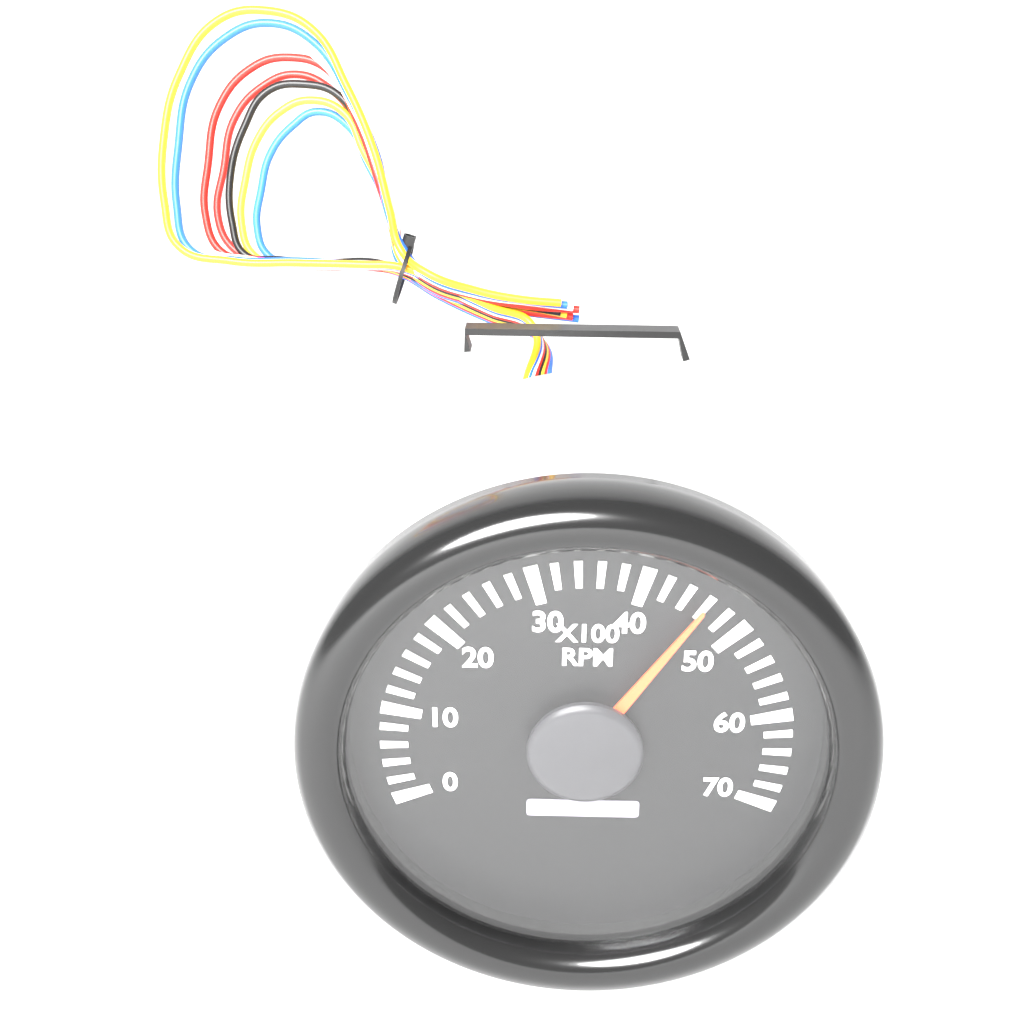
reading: 46 x100 RPM
